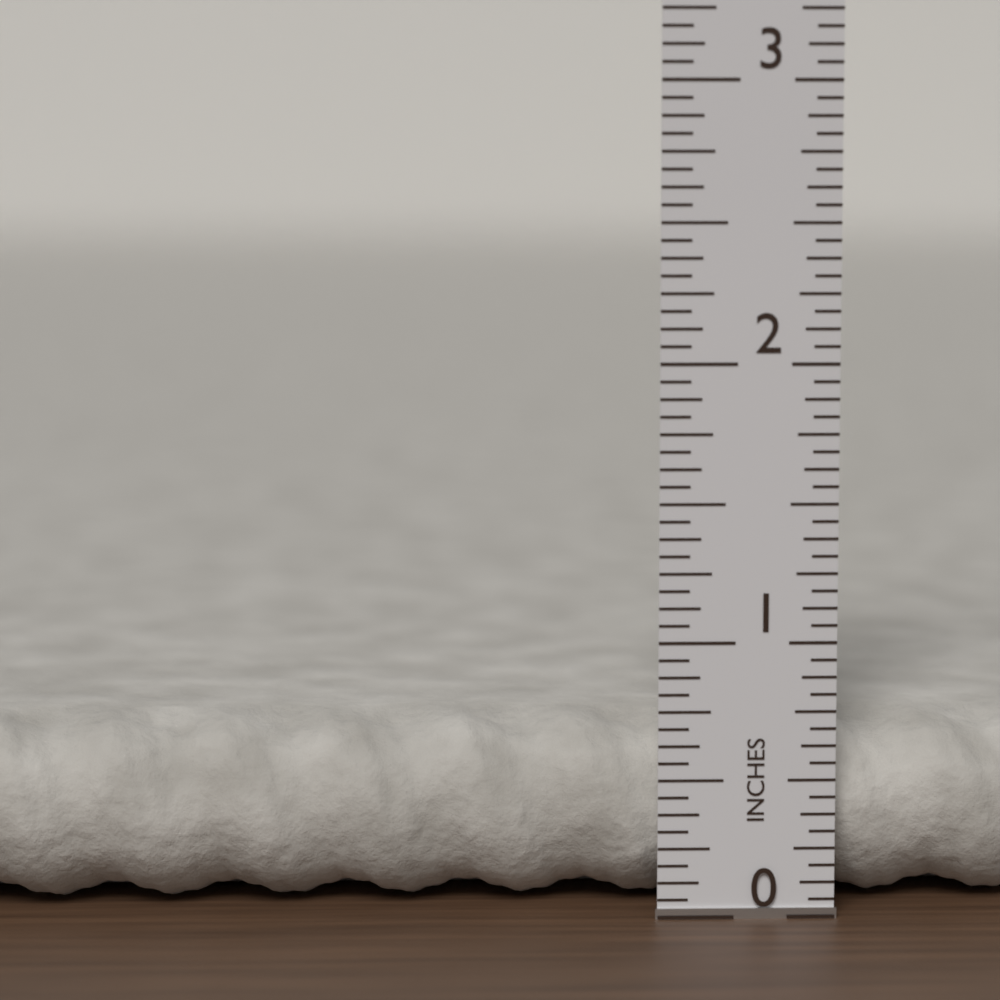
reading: 0.6875 in
